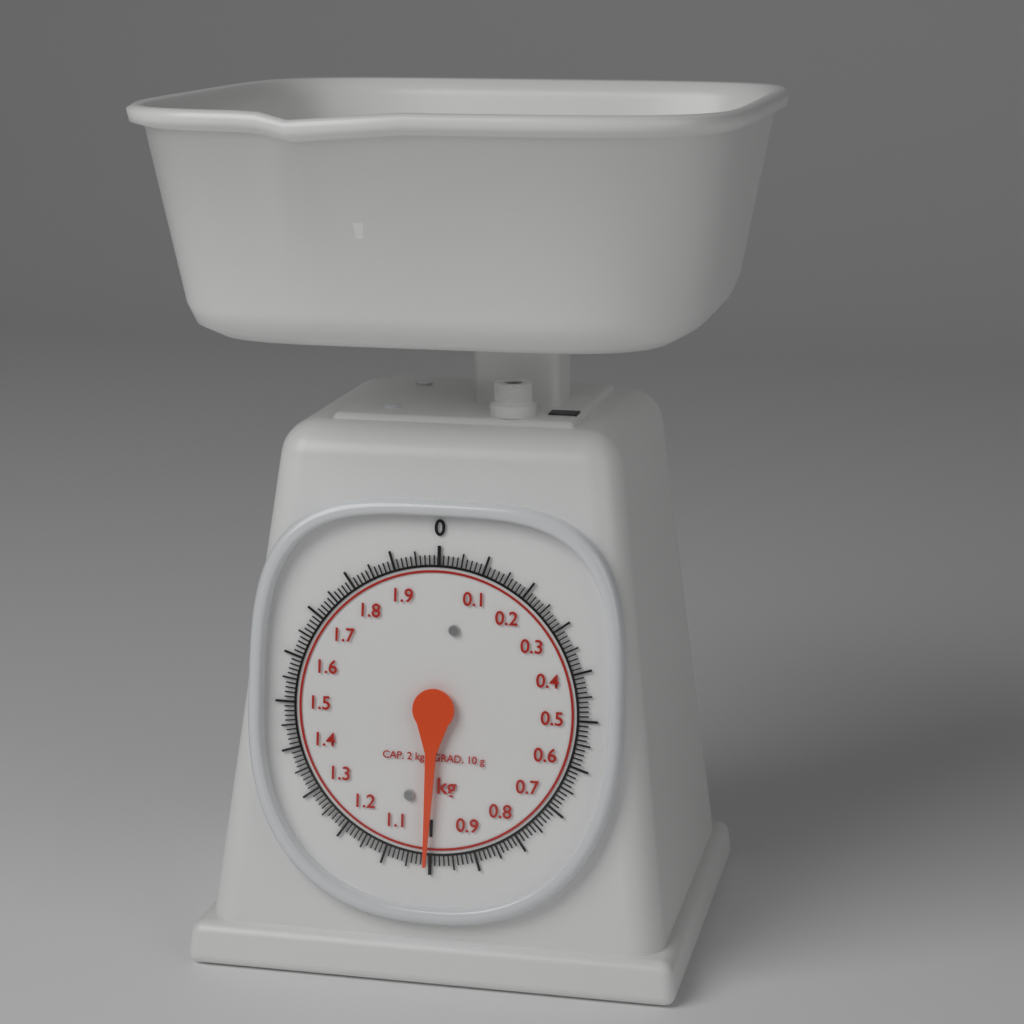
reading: 1.01 kg
